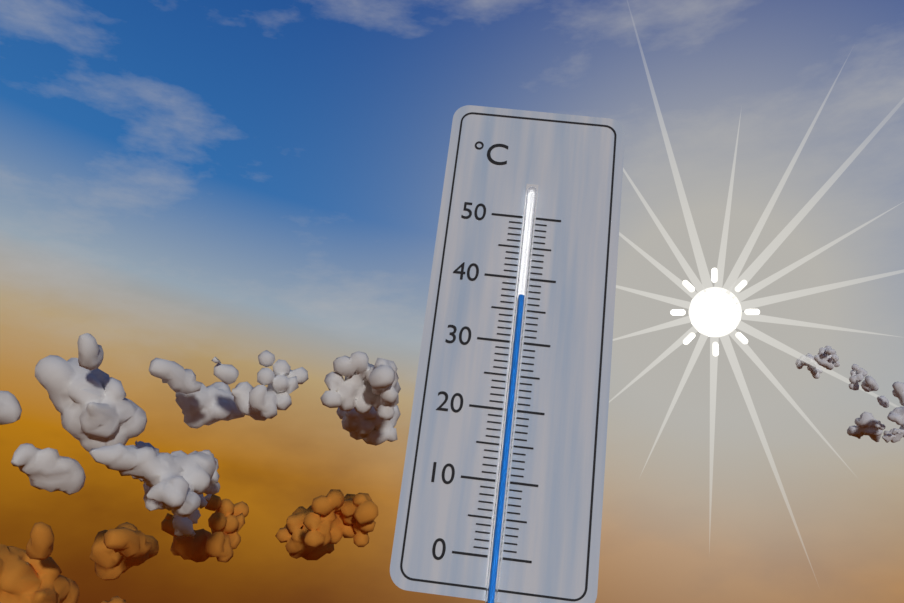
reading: 37 °C
